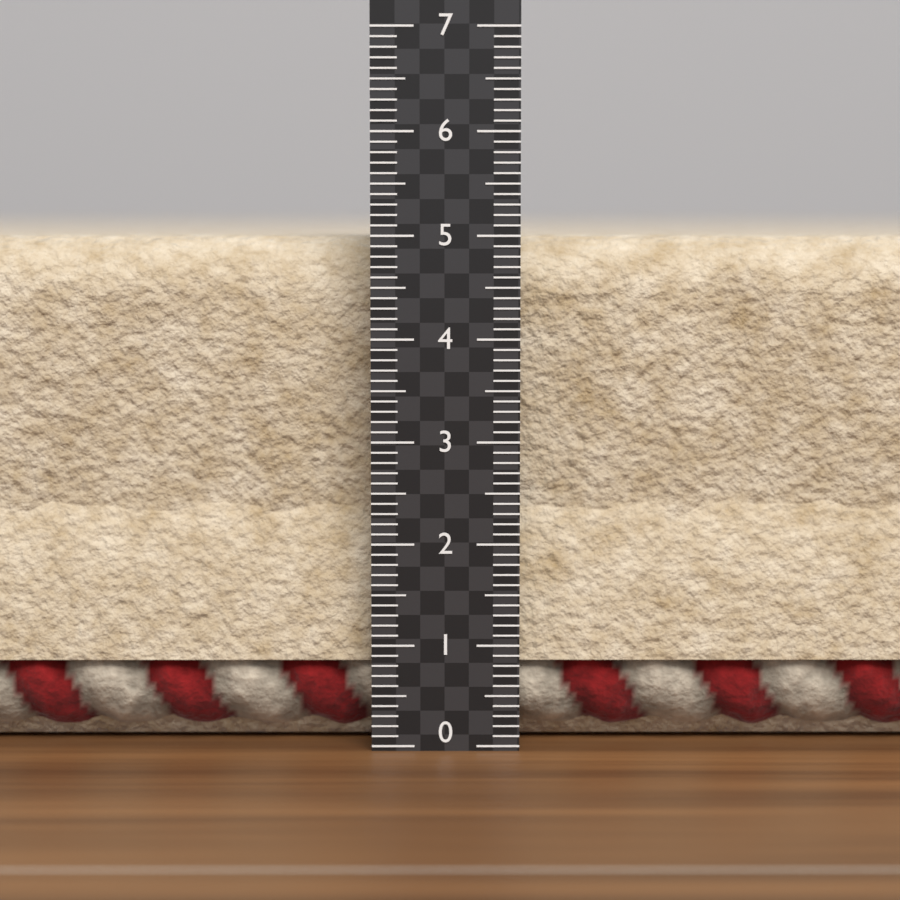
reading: 5.0 (no unit)
